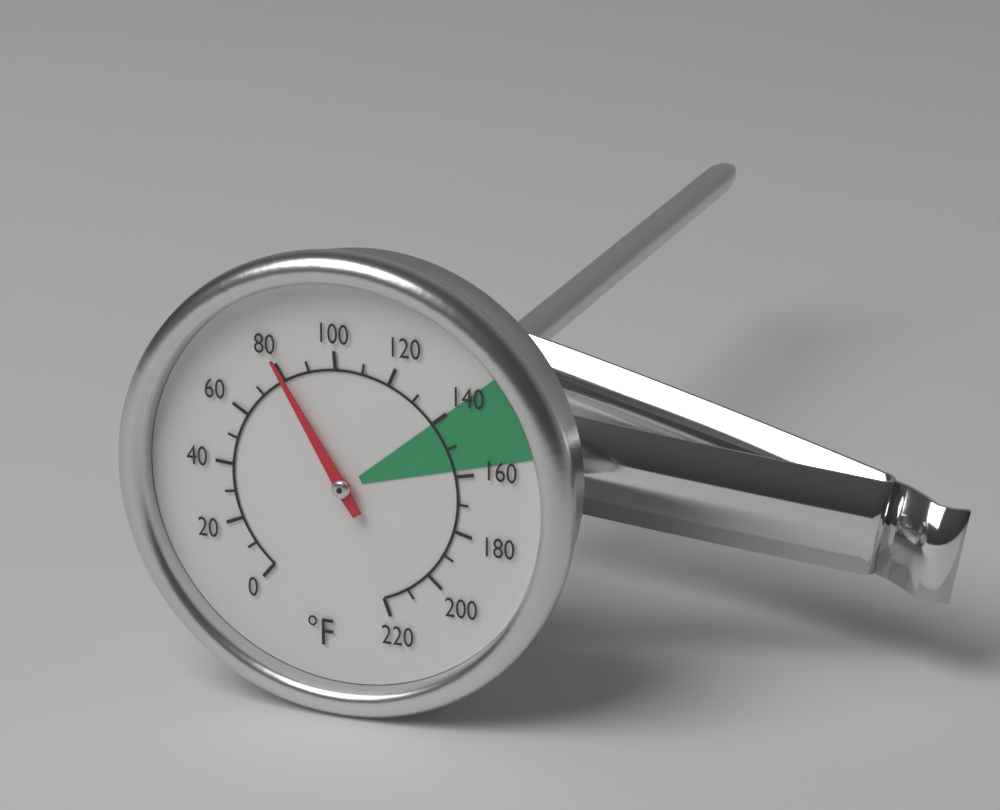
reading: 80 °F
